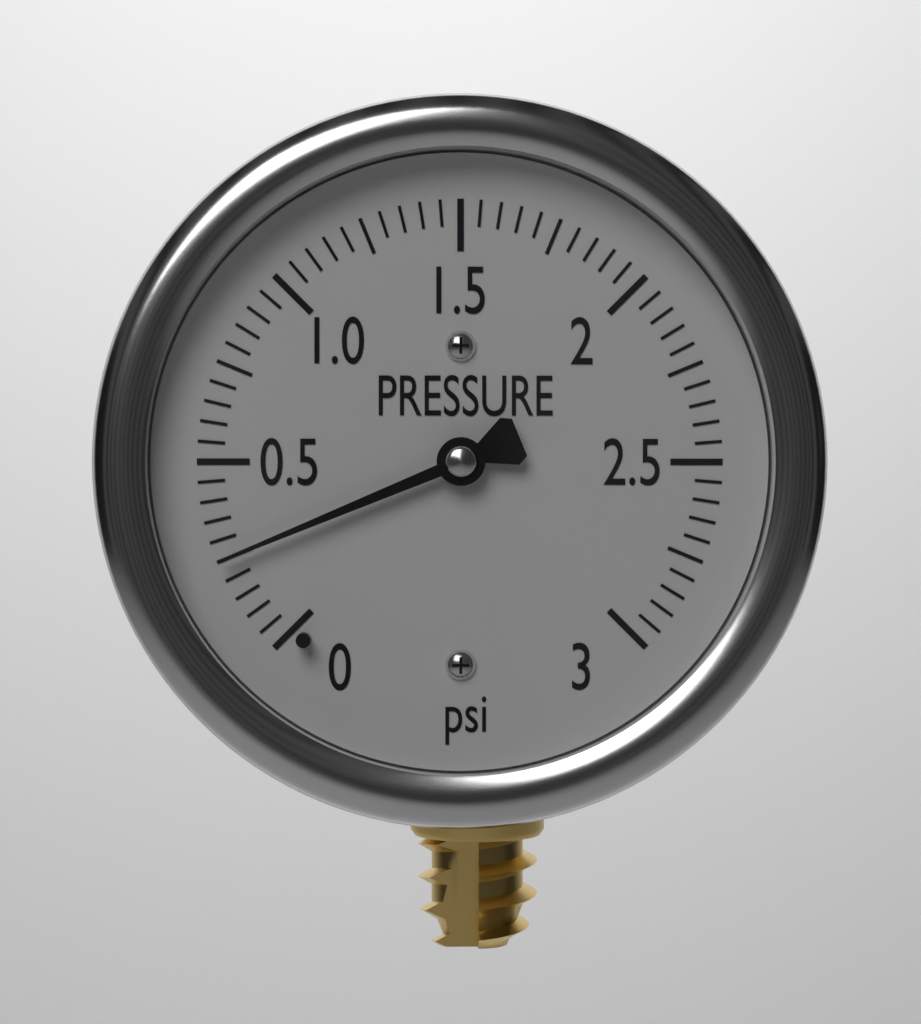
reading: 0.25 psi
